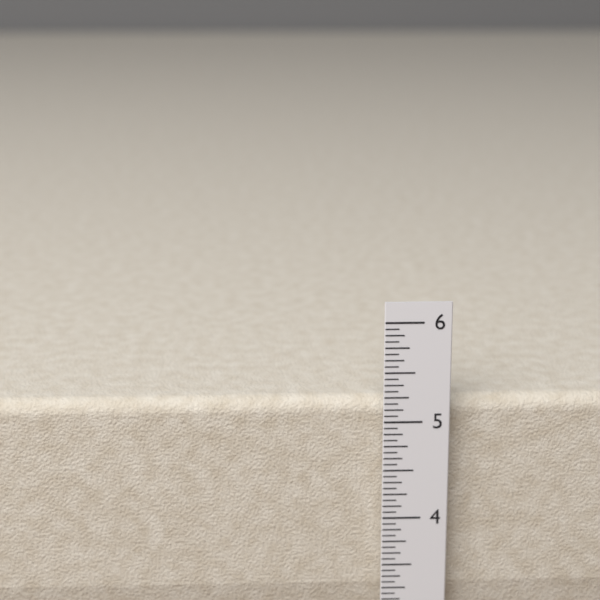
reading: 5.1875 in
